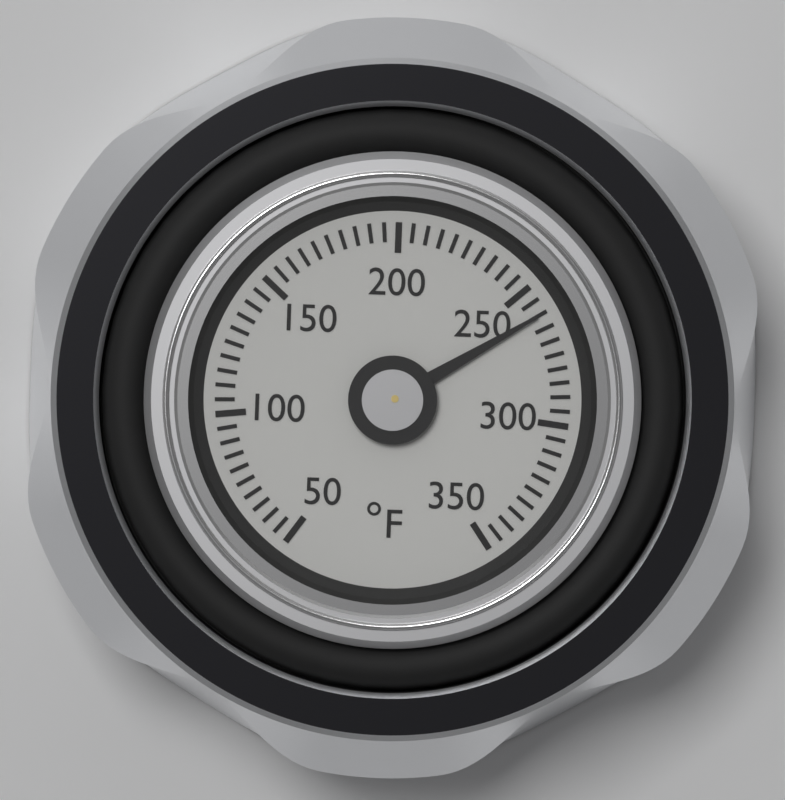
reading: 260 °F
